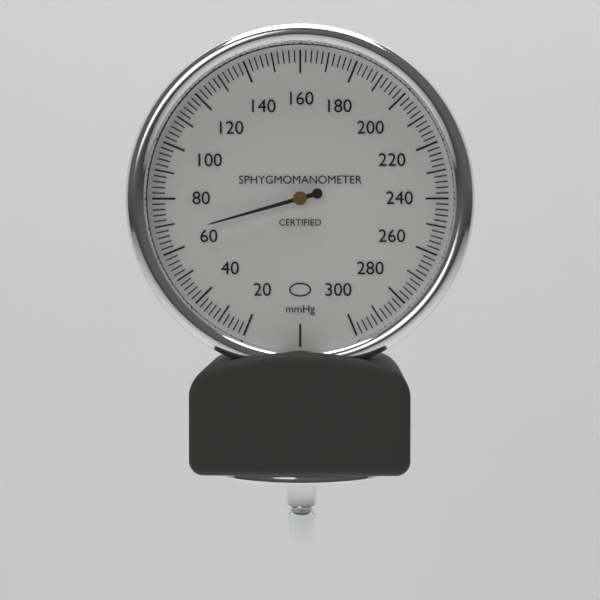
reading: 66 mmHg
